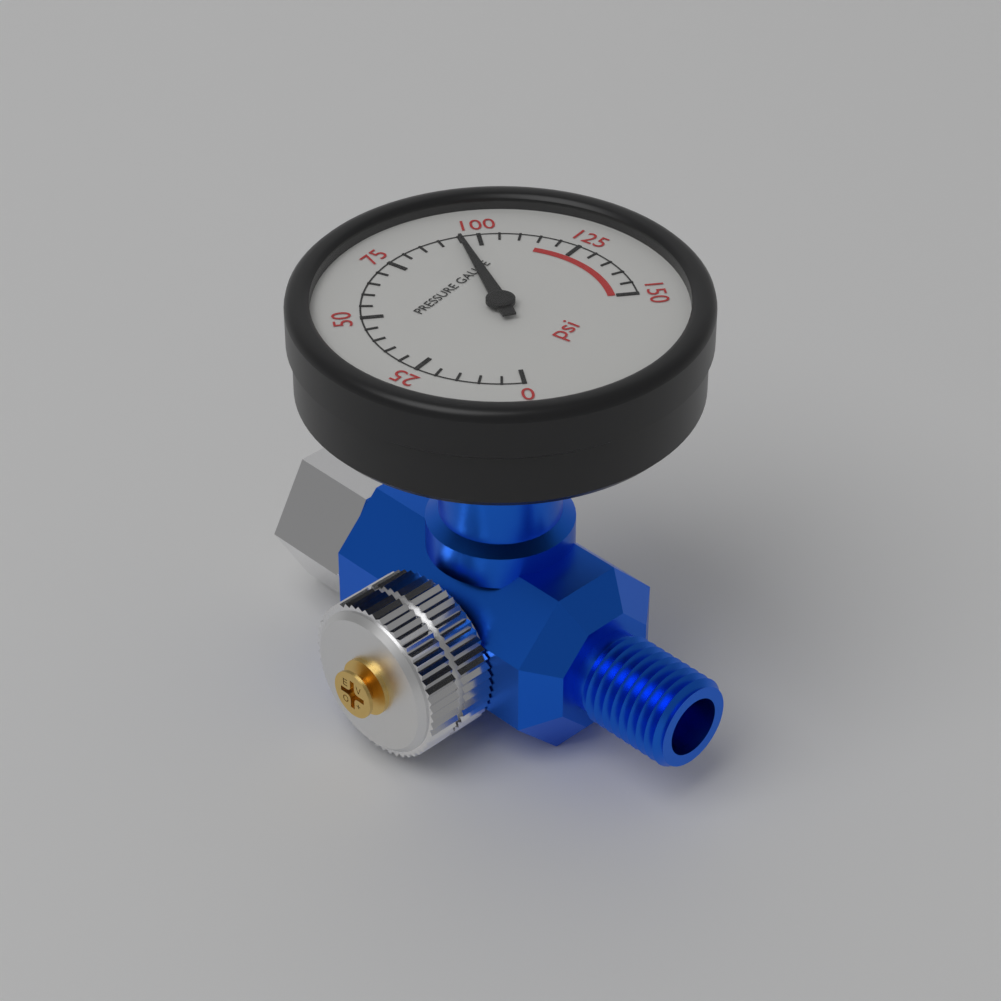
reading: 95 psi
